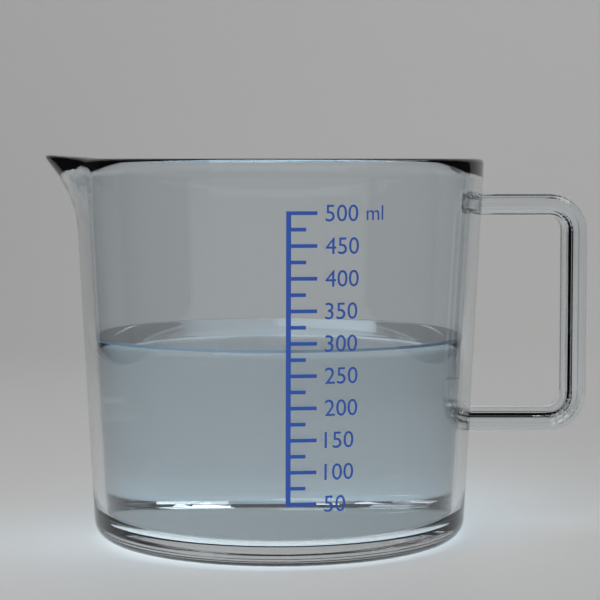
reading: 290 ml
